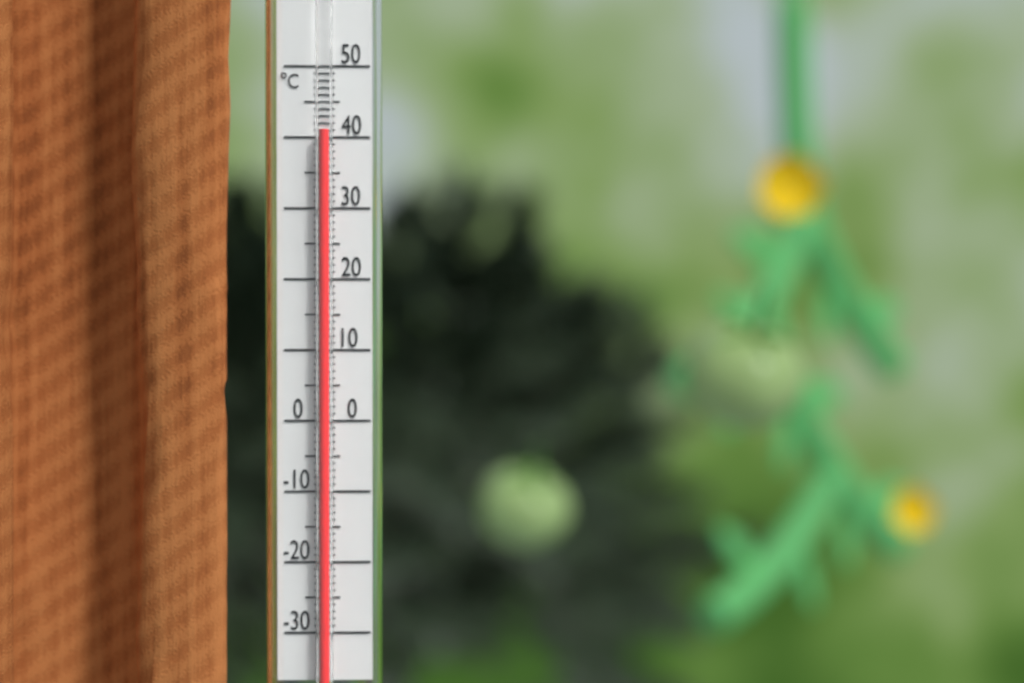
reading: 41 °C
